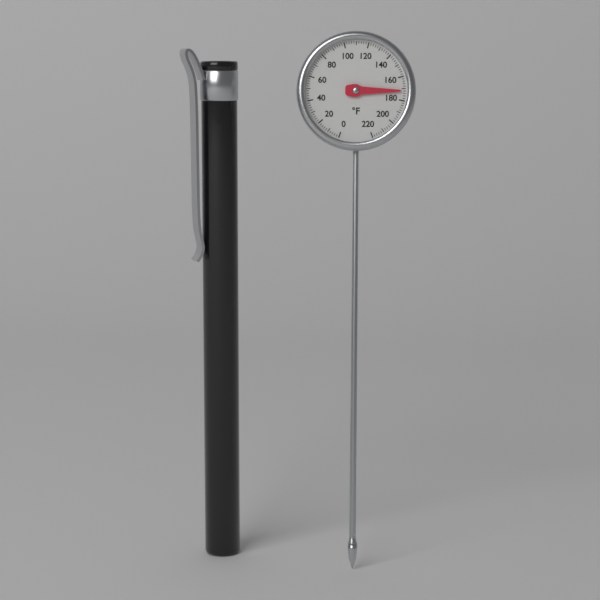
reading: 172 °F
